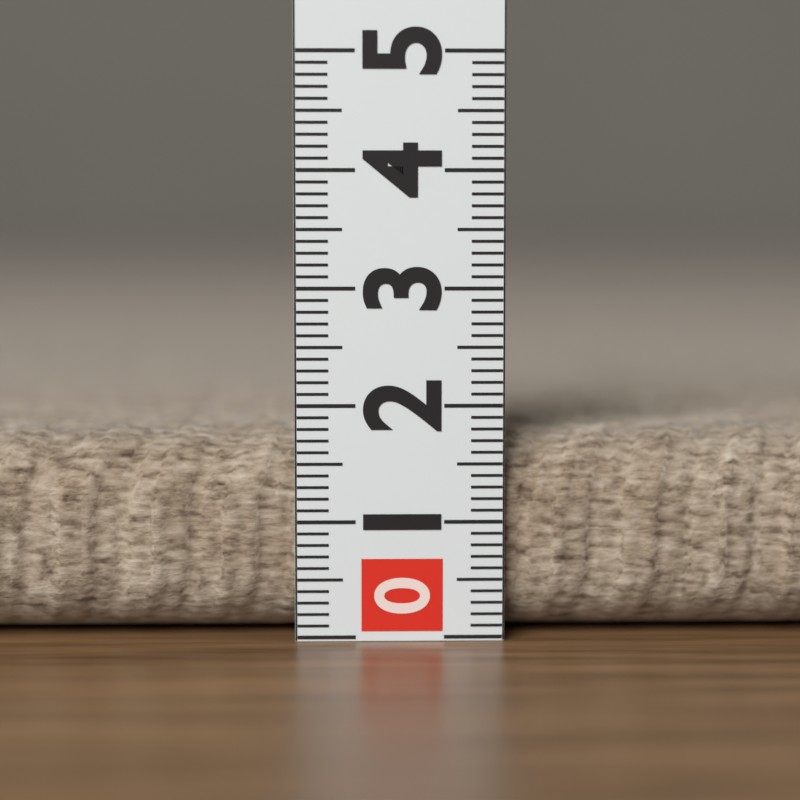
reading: 1.8 (no unit)
